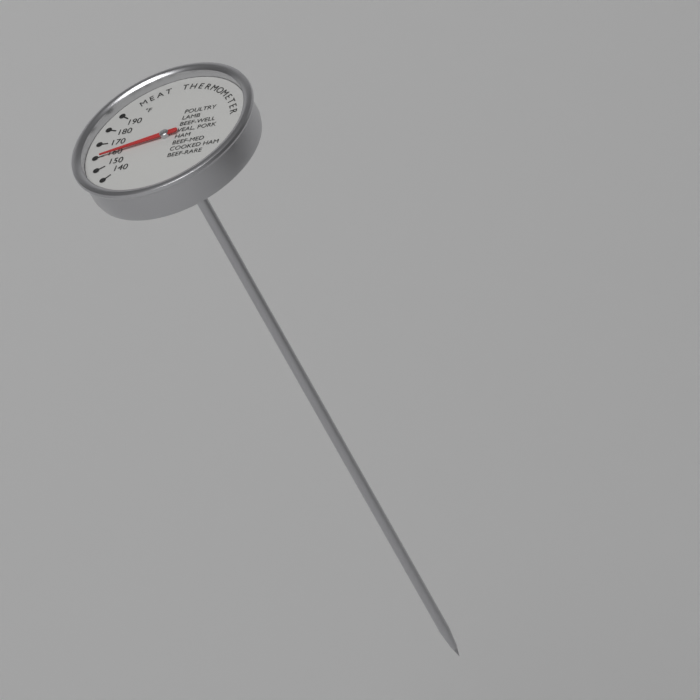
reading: 160 °F
